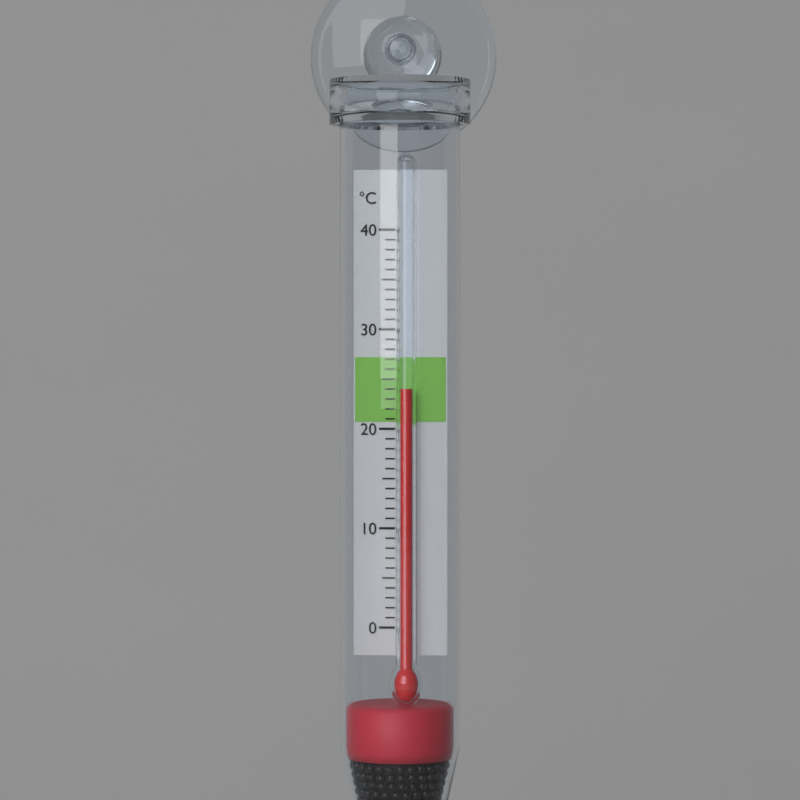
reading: 24 °C
